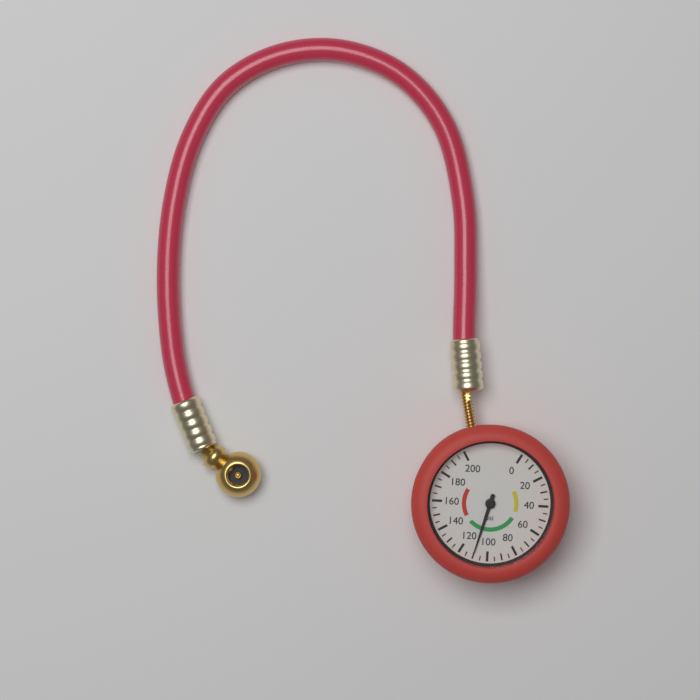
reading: 110 psi
